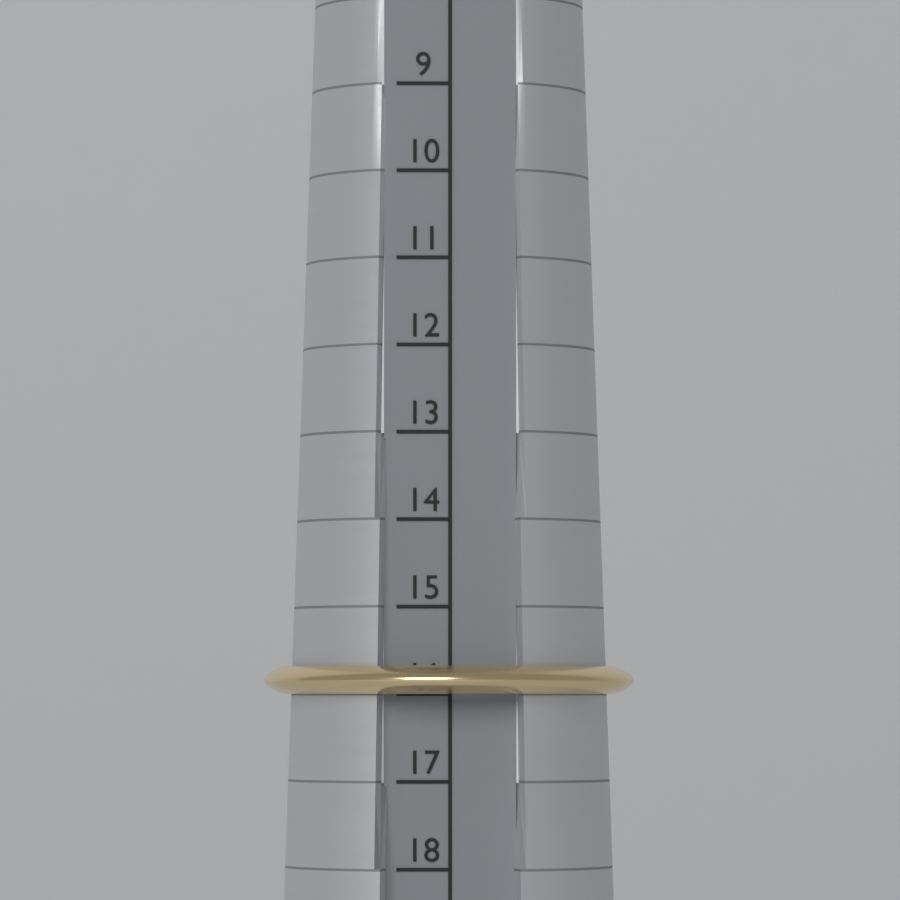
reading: 16 (no unit)
